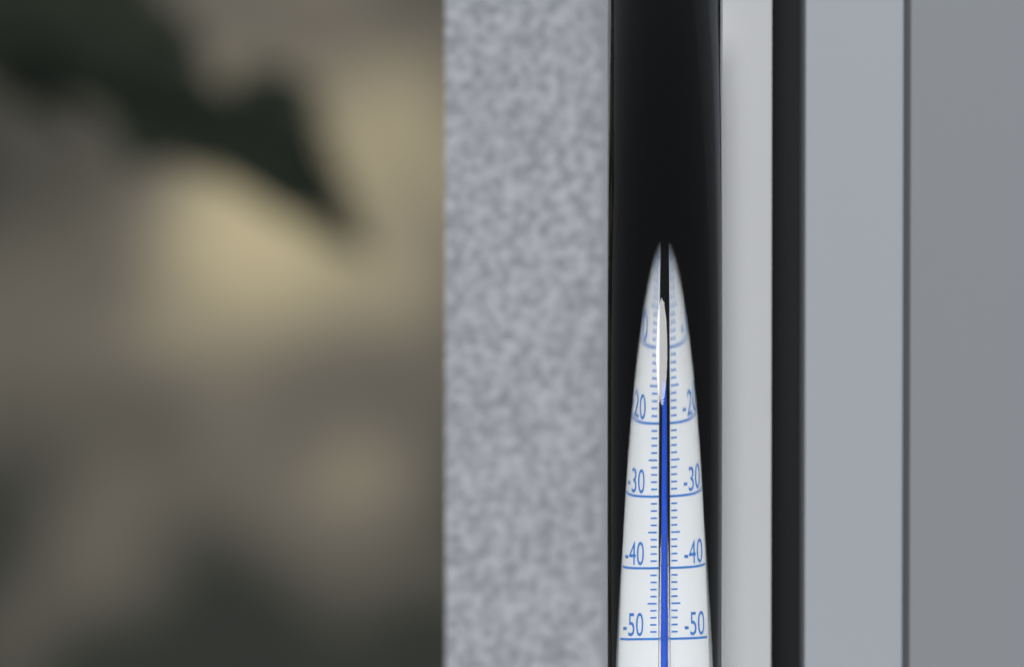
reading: -15 °C
